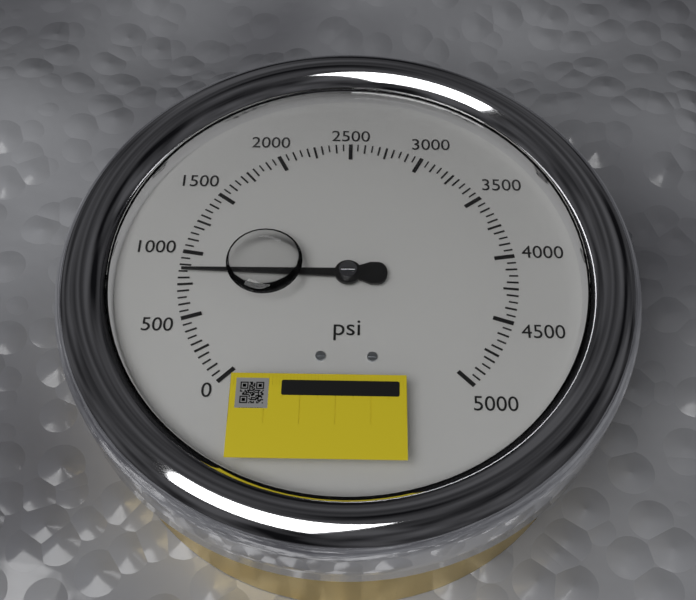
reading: 850 psi
